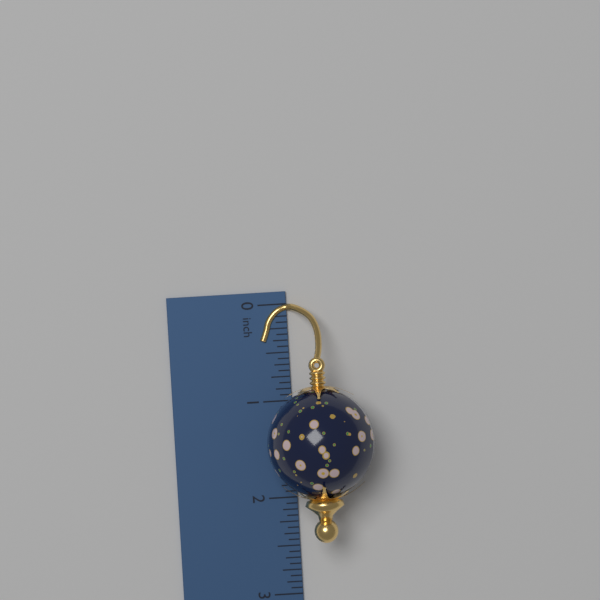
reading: 2.4375 inch
